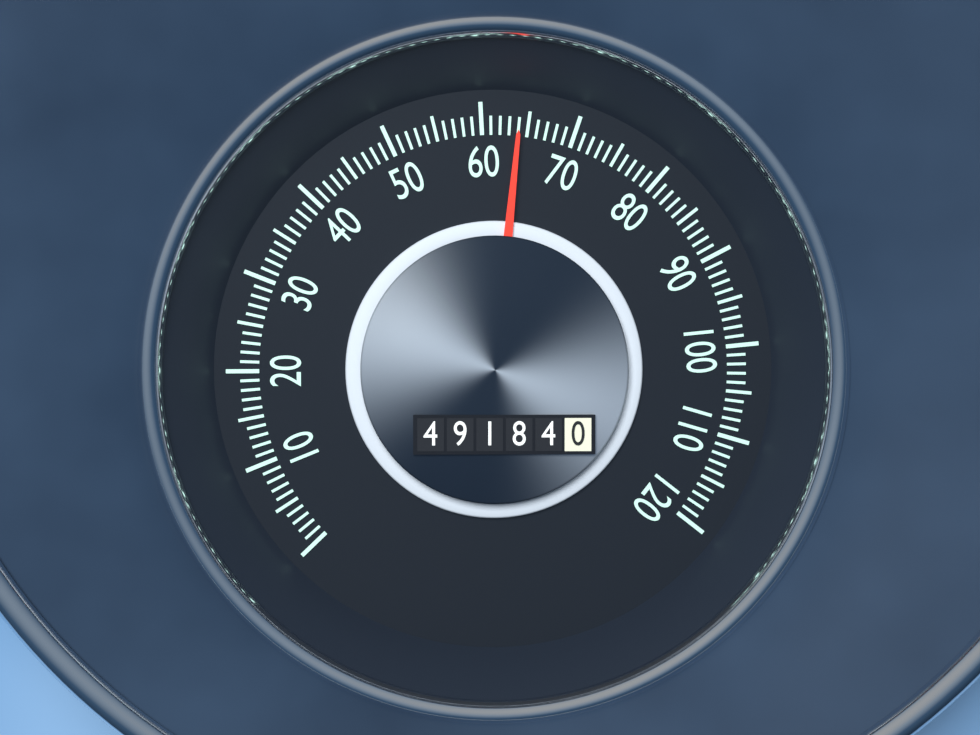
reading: 64 (no unit)
